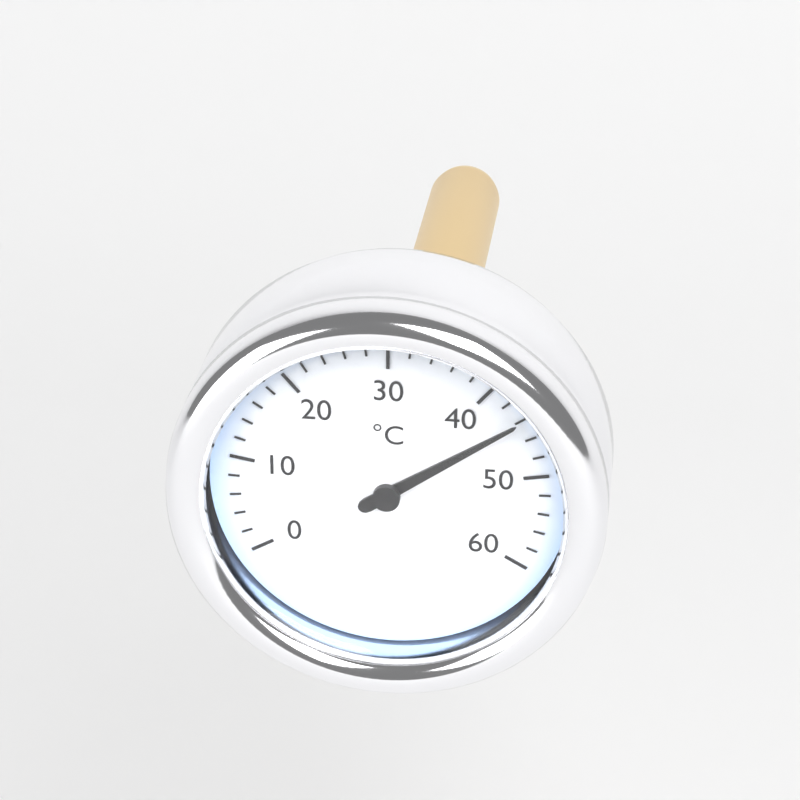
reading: 44 °C
